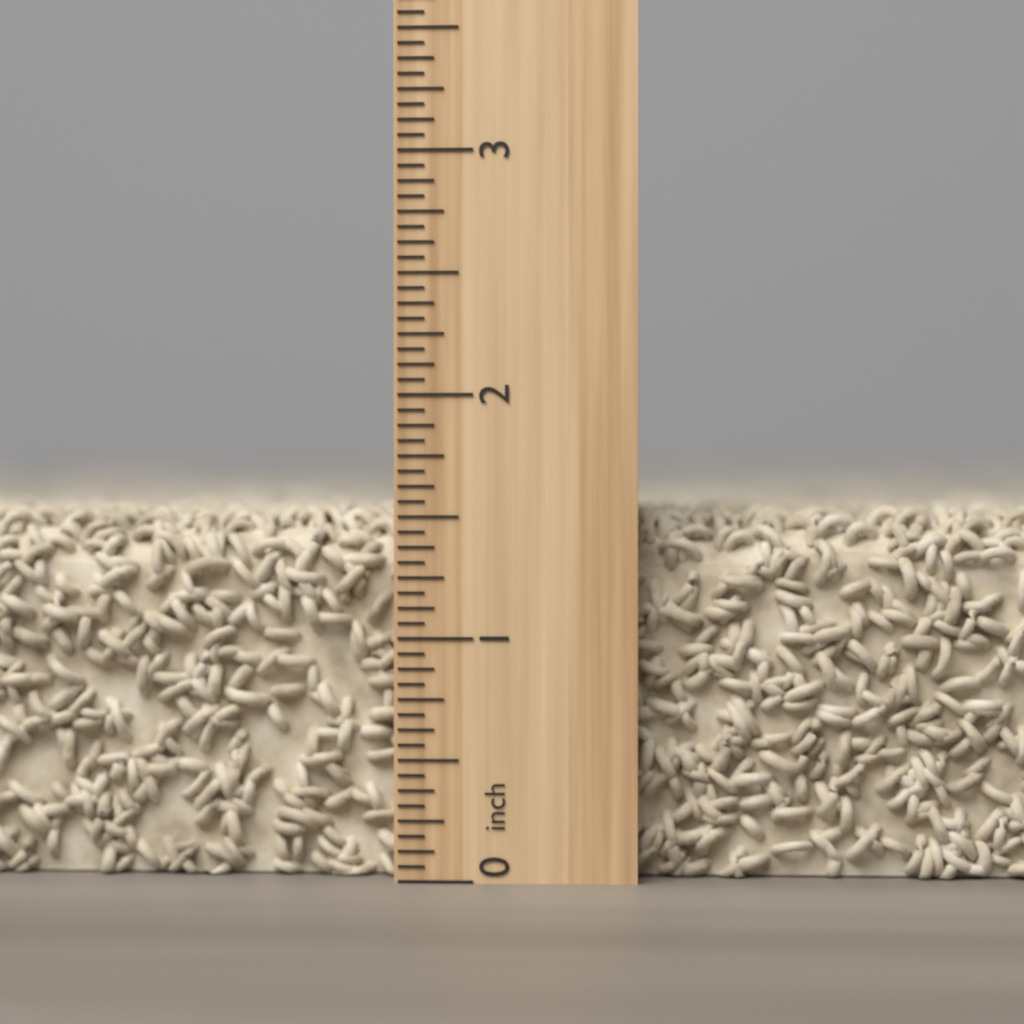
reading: 1.5625 inch
